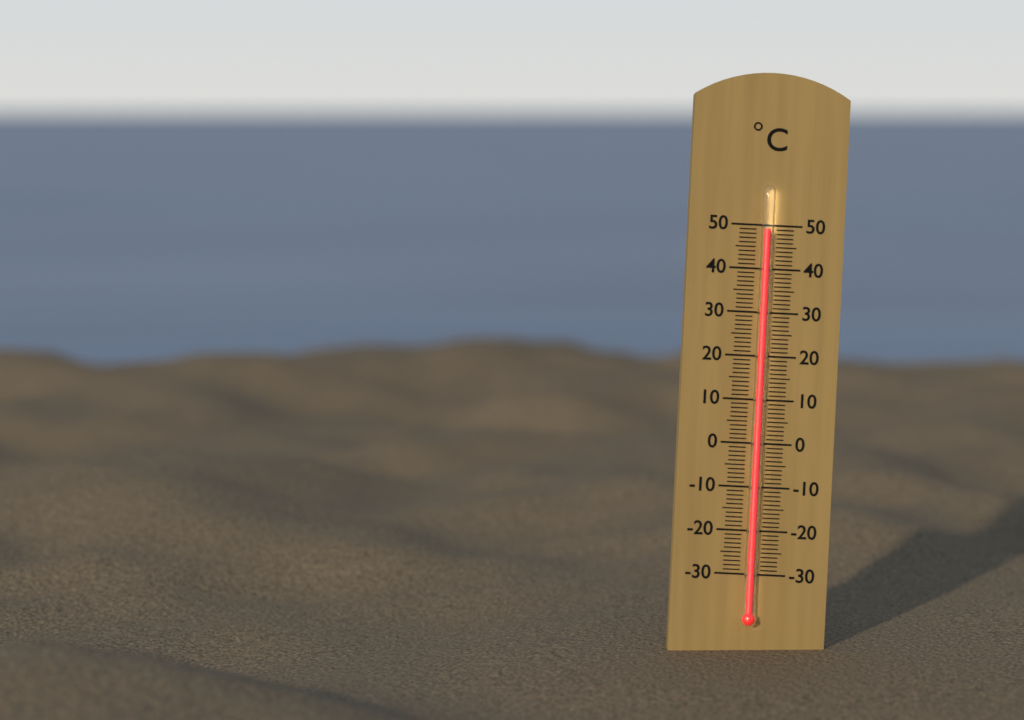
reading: 49 °C
